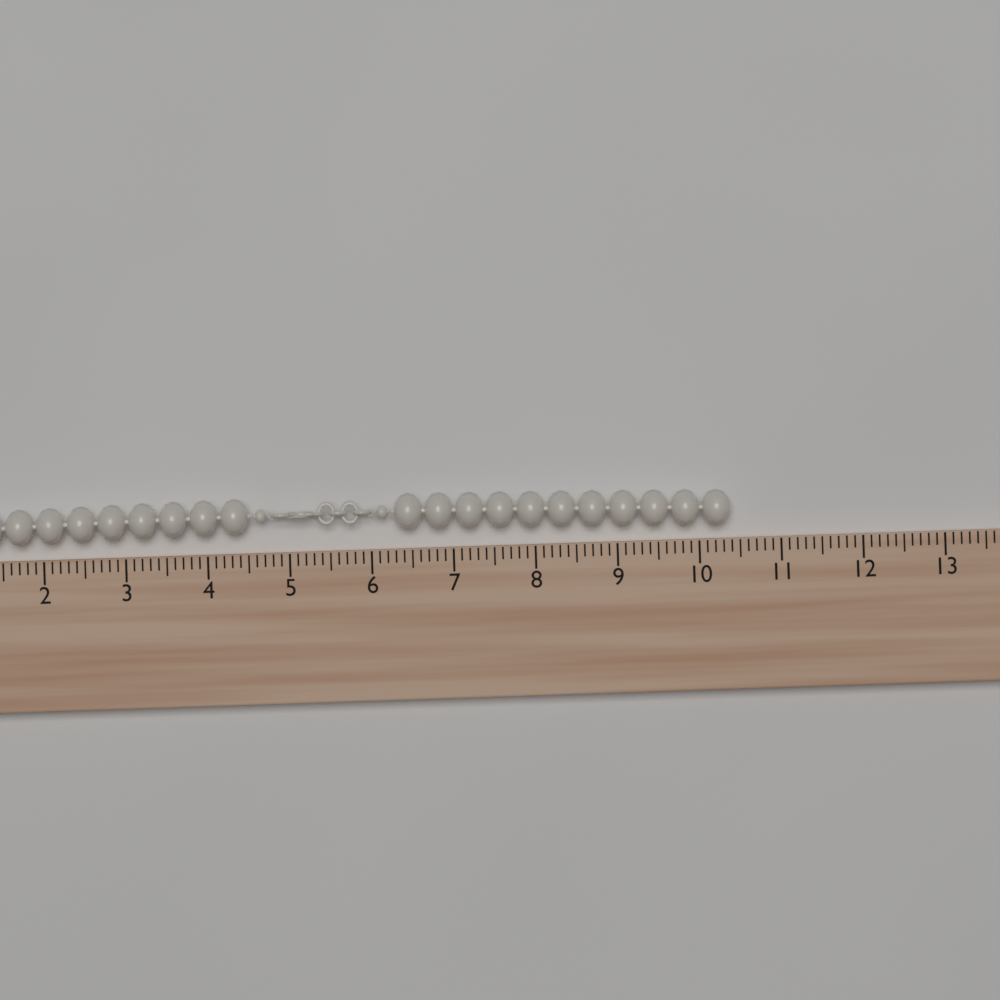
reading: 10.4 (no unit)
